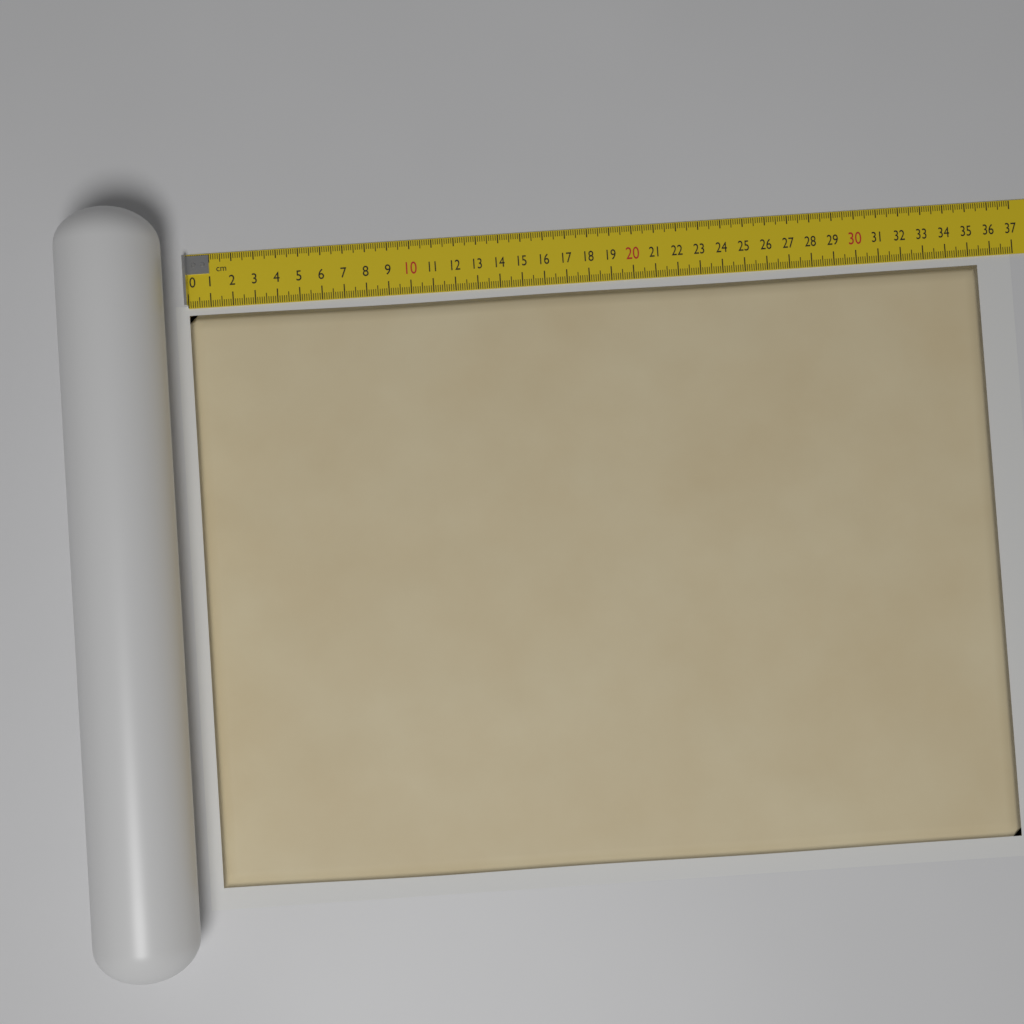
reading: 35.4 cm
